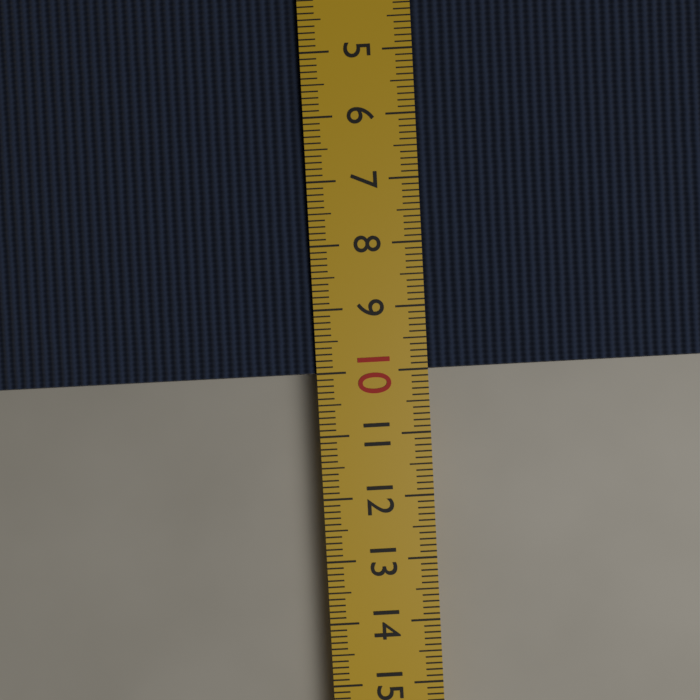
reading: 10.0 cm
